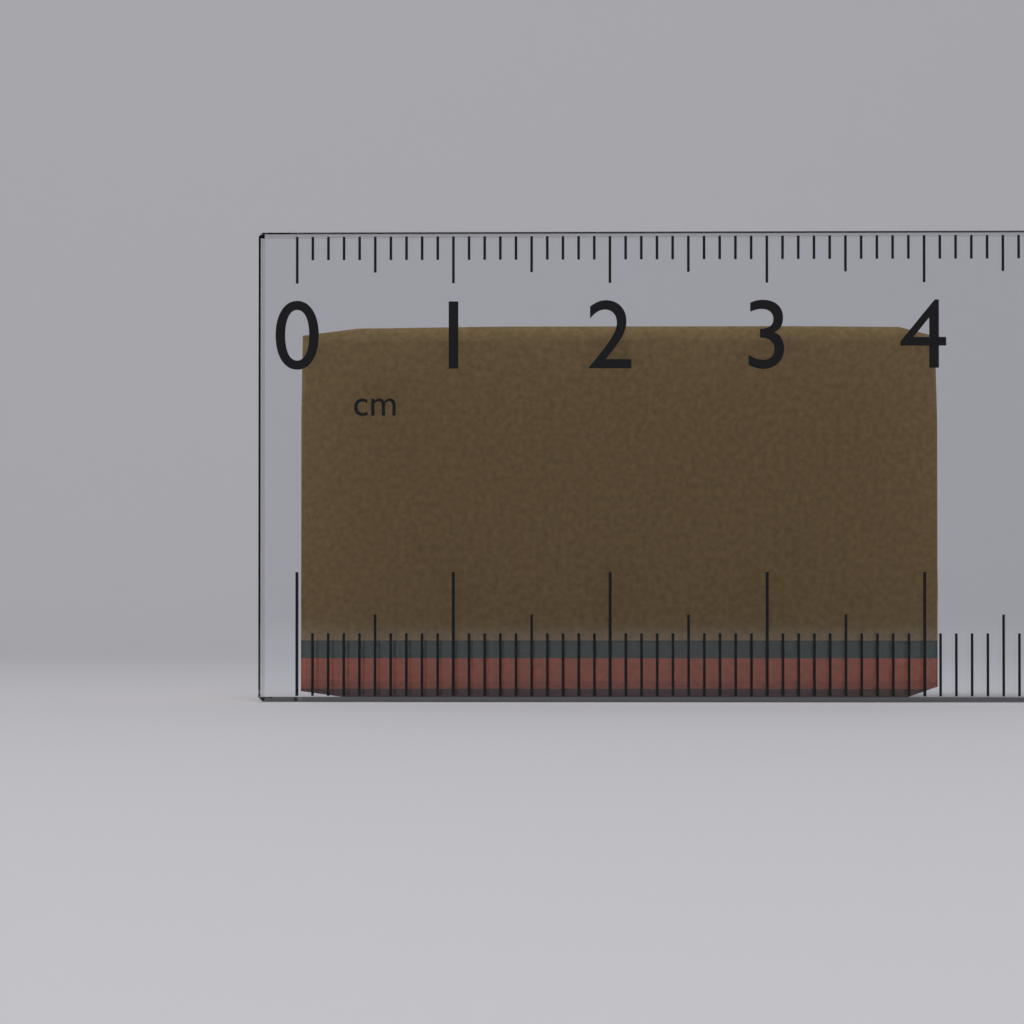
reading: 4.1 cm
